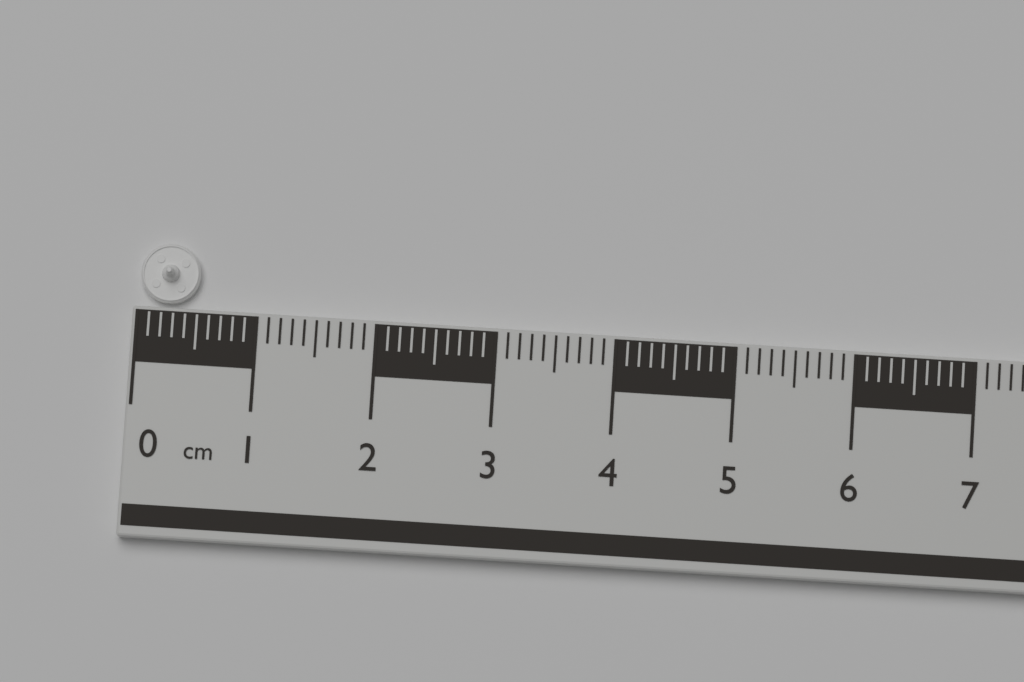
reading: 0.5 cm
